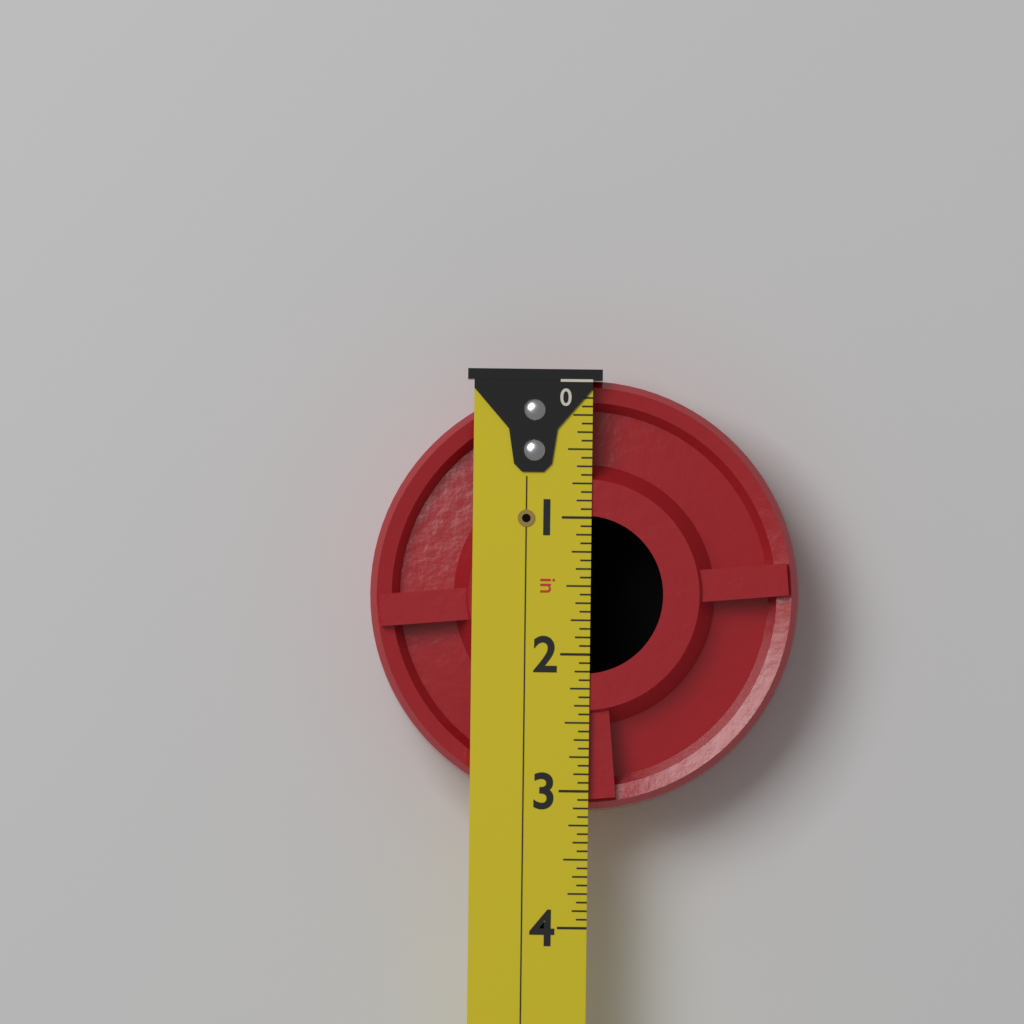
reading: 3.1250 in
